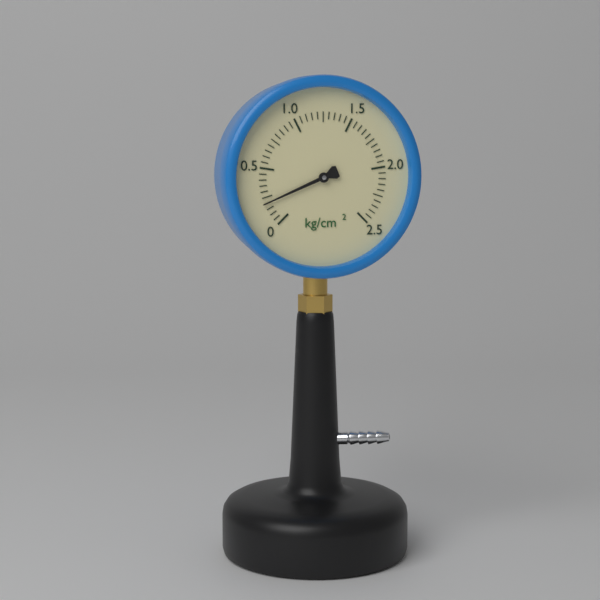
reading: 0.20 kg/cm²
